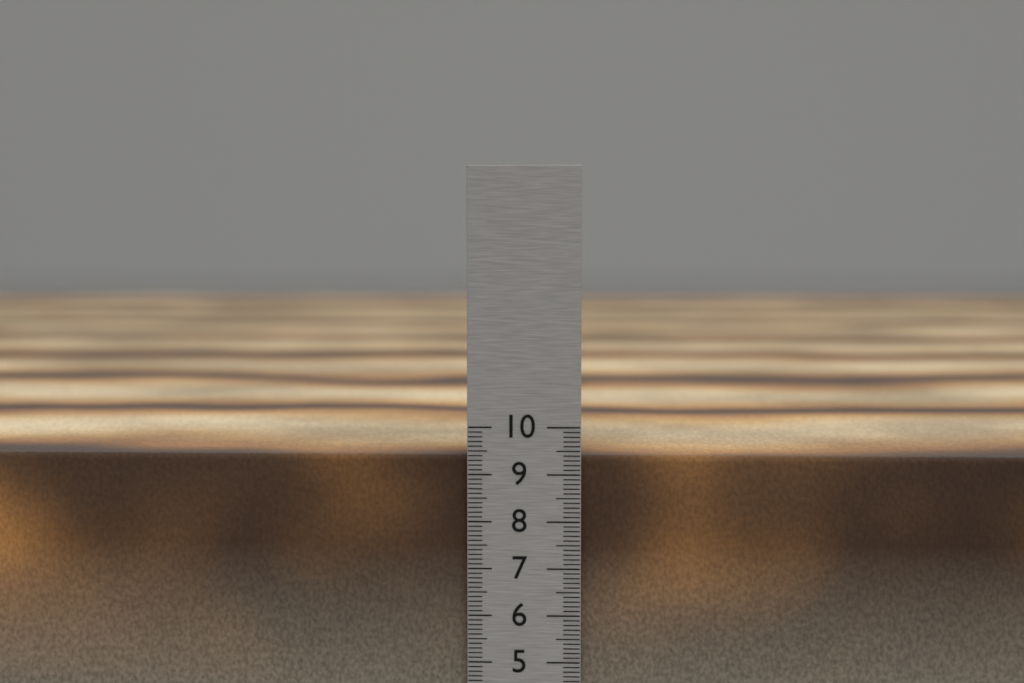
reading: 9.4 cm
